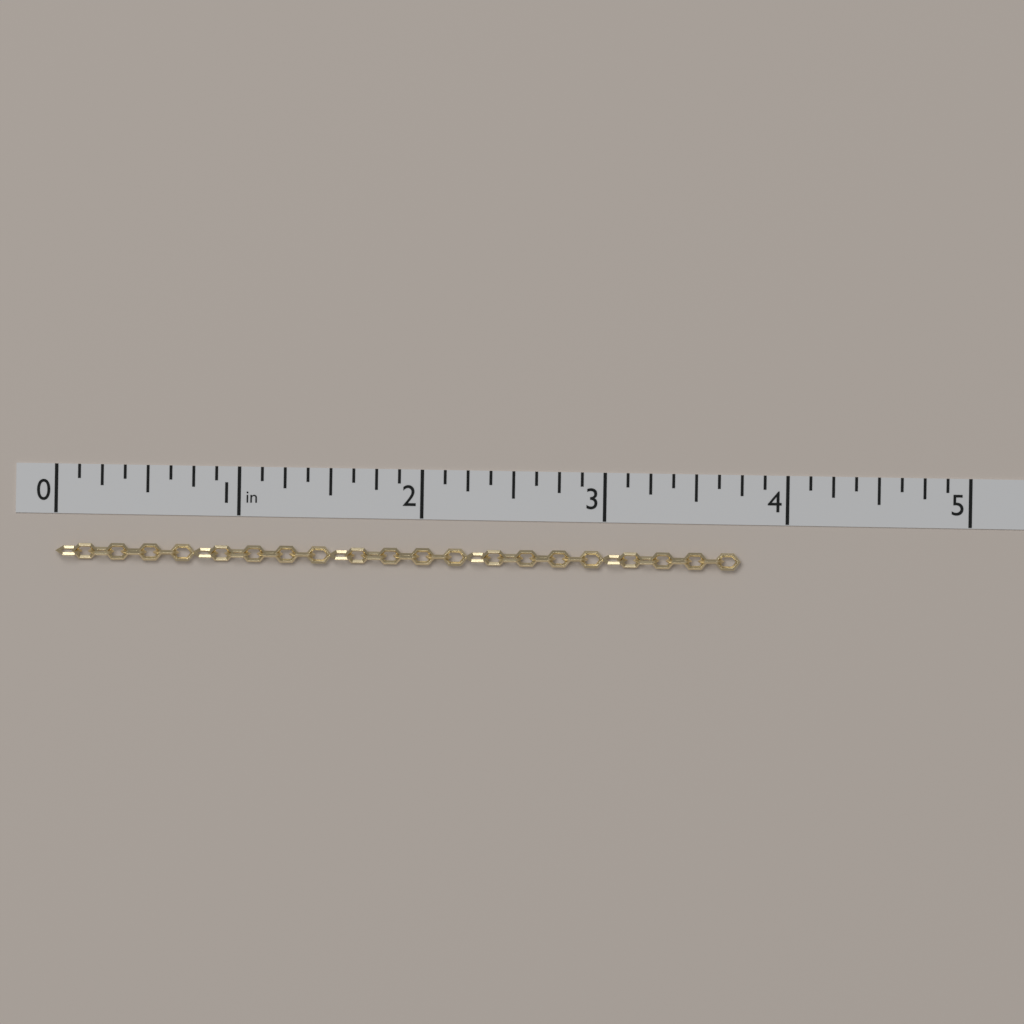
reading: 3.750 in
